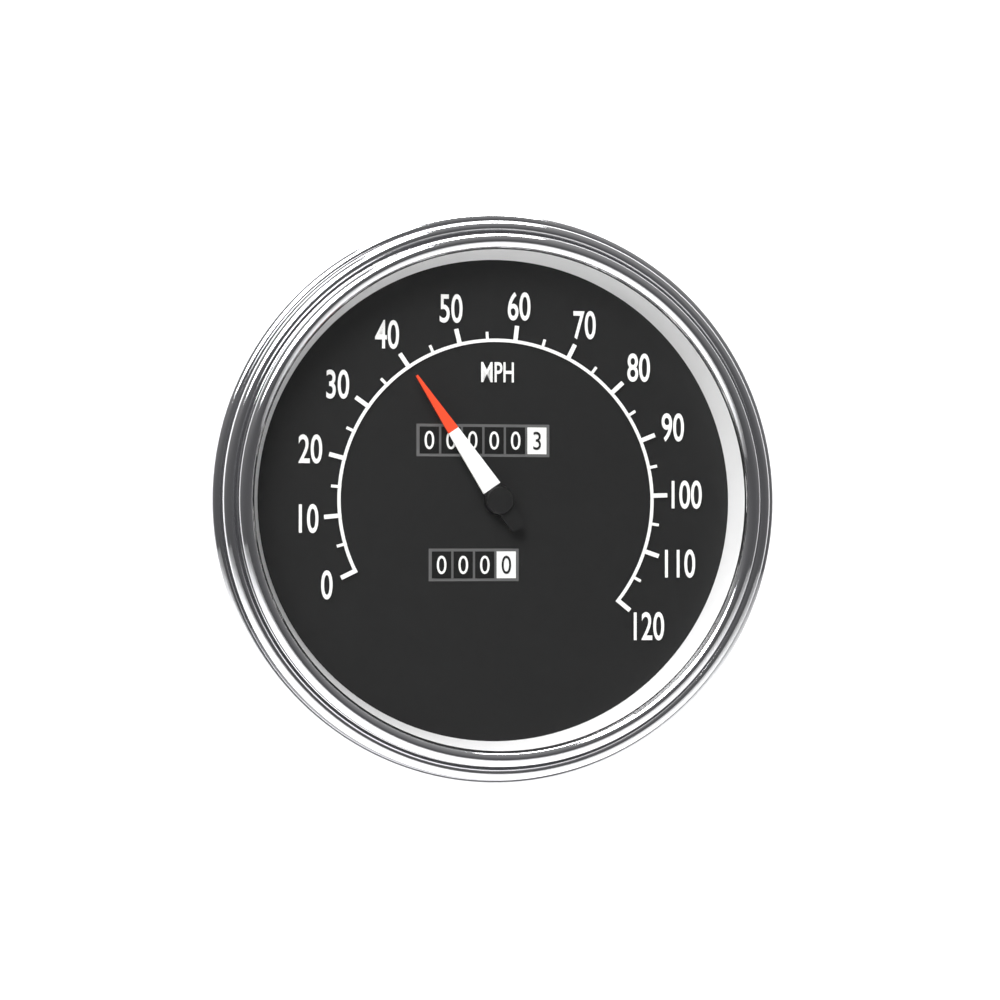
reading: 40 MPH
